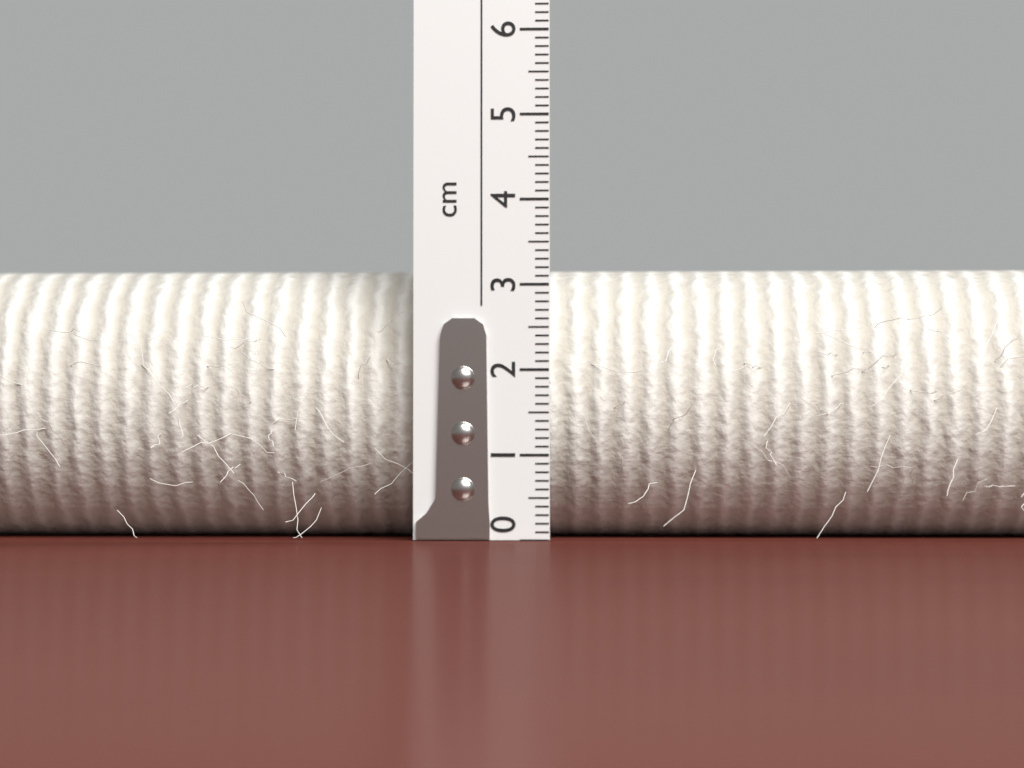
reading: 3.3 cm
